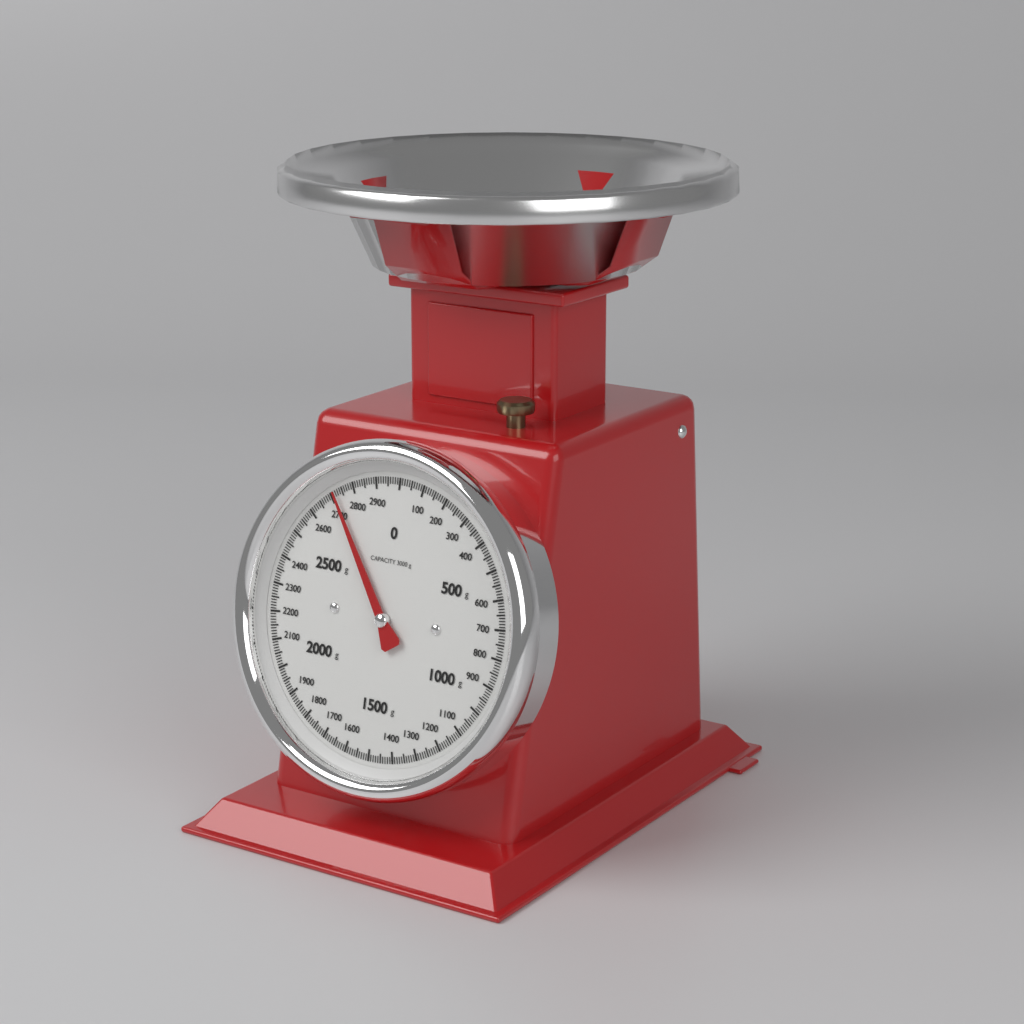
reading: 2720 g
